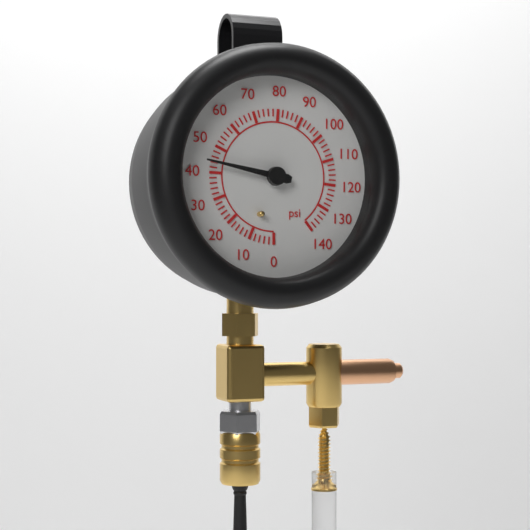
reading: 44 psi
